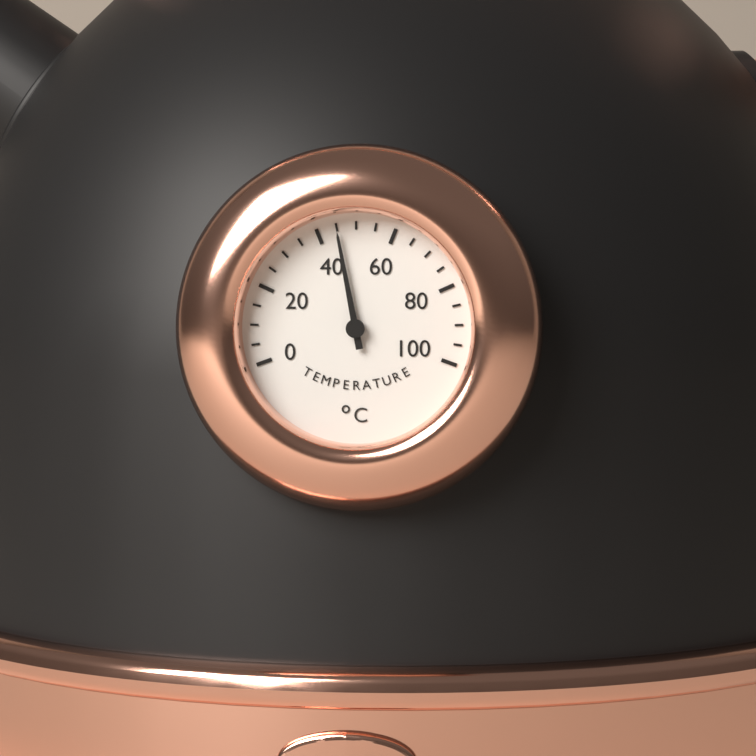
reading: 45 °C
